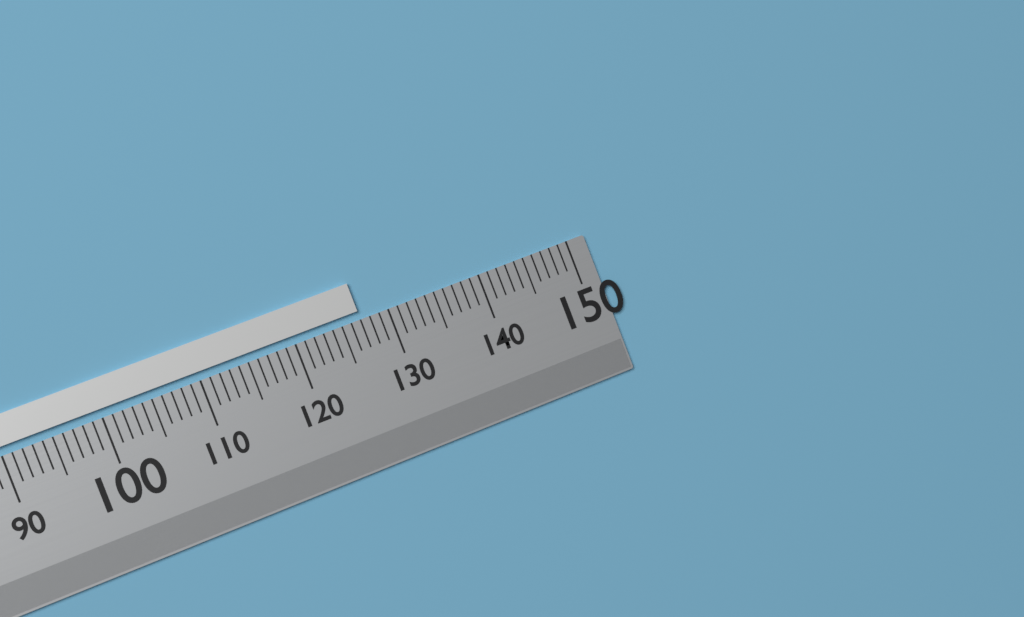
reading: 127 (no unit)
